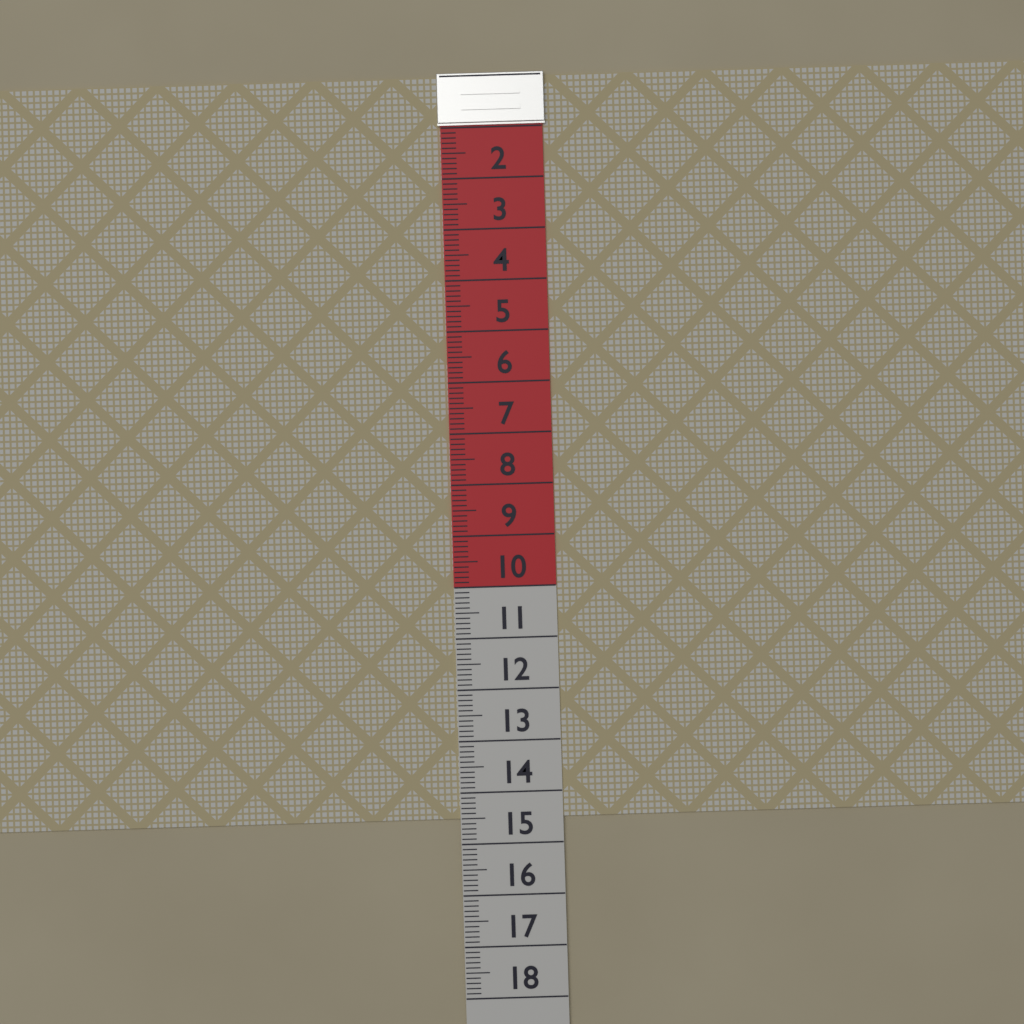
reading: 14.5 (no unit)
